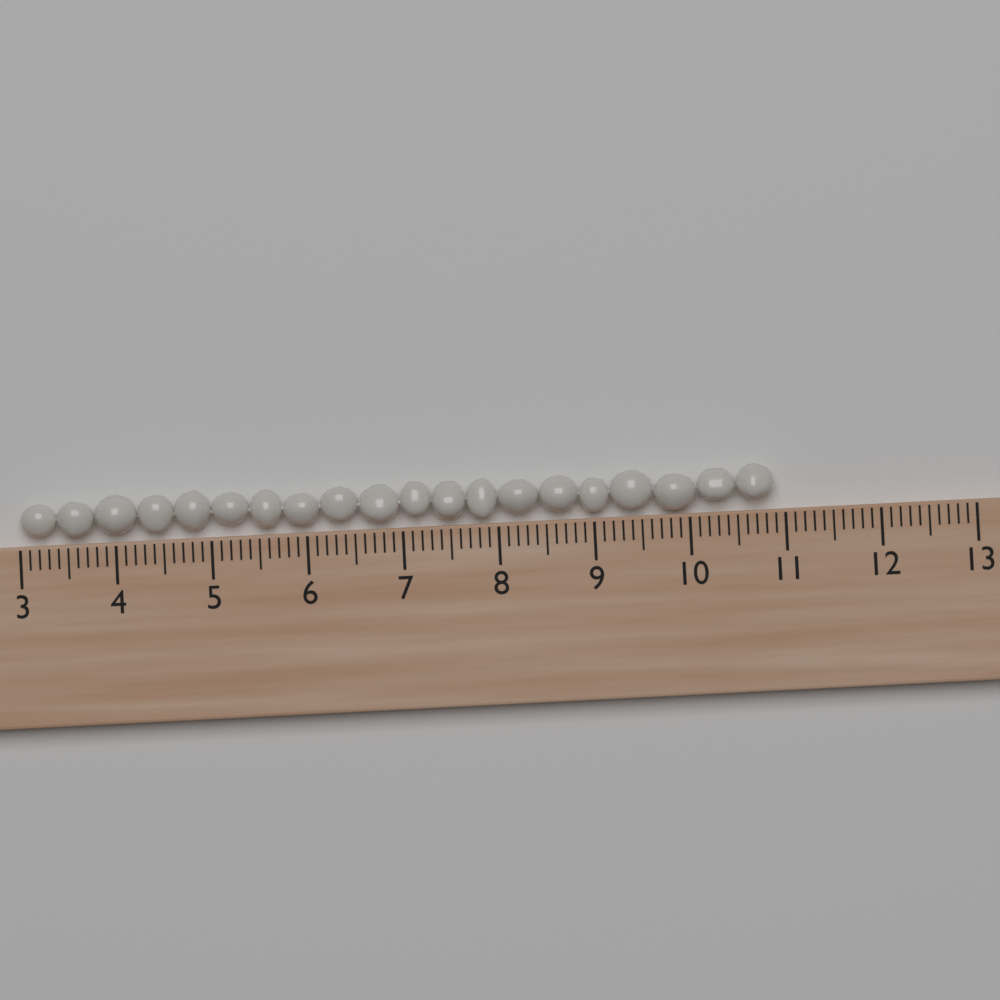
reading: 10.9 (no unit)
